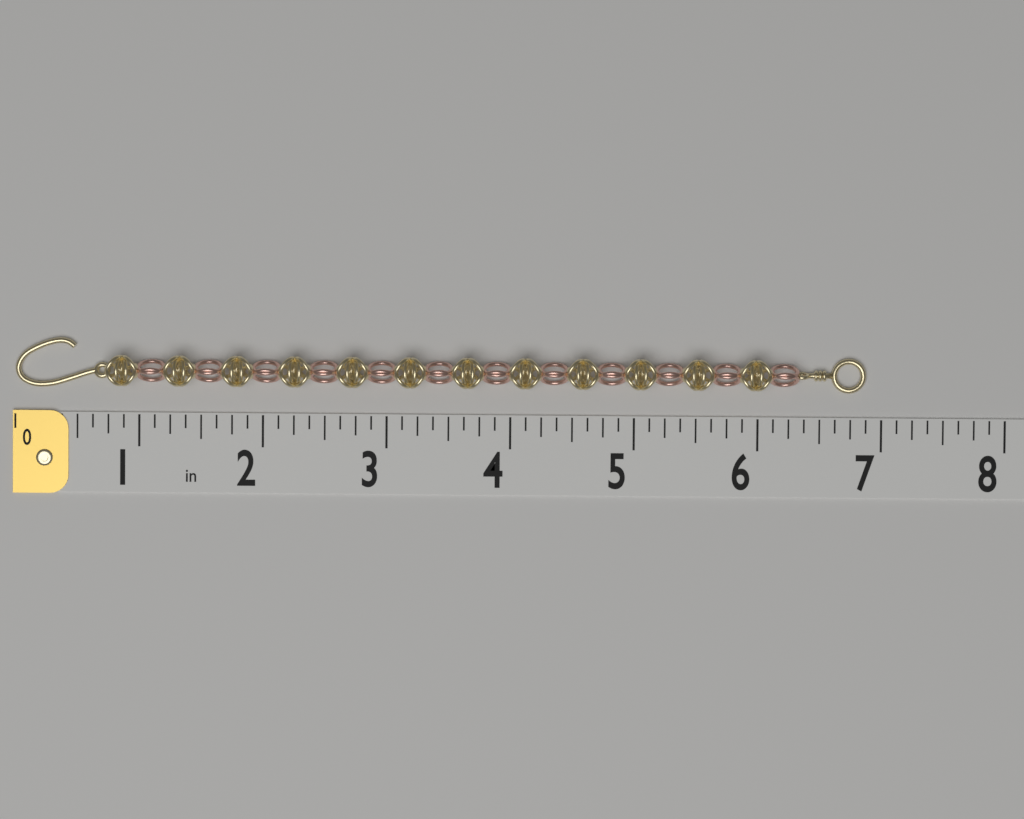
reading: 6.875 in
